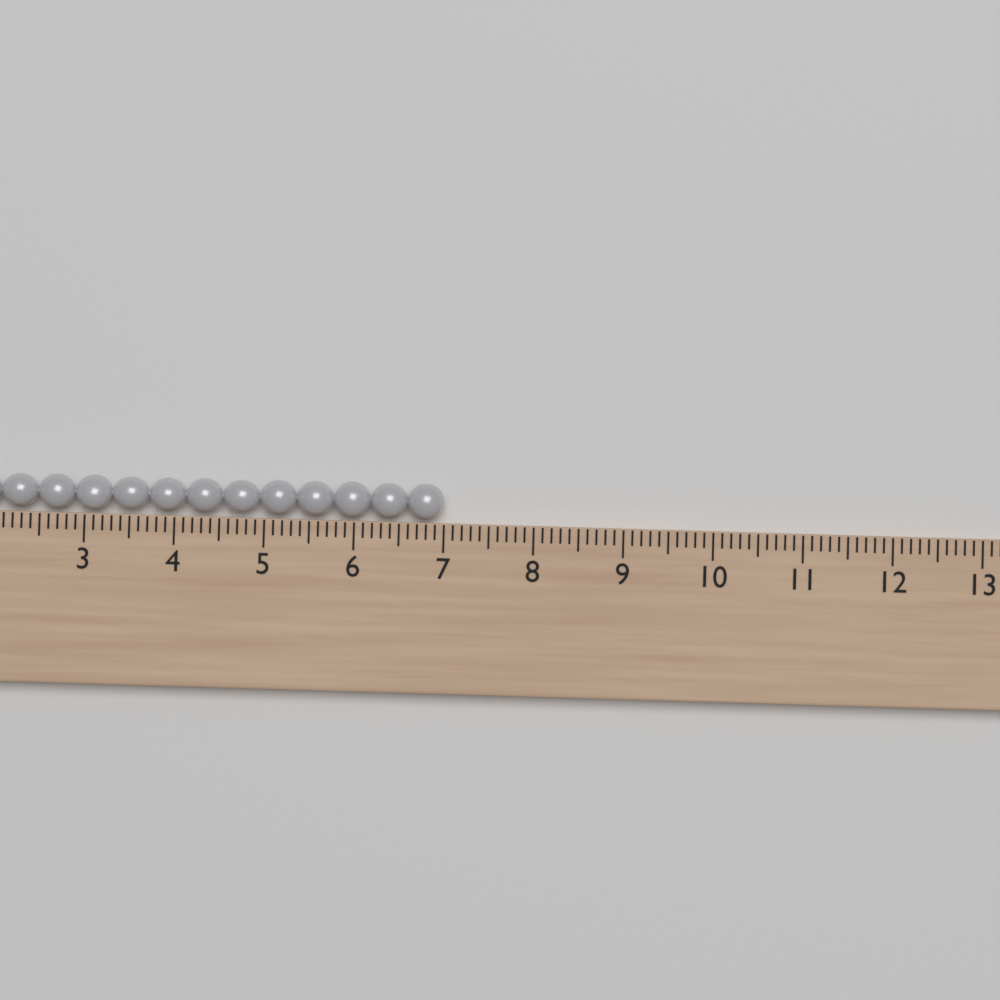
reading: 7.0 (no unit)
